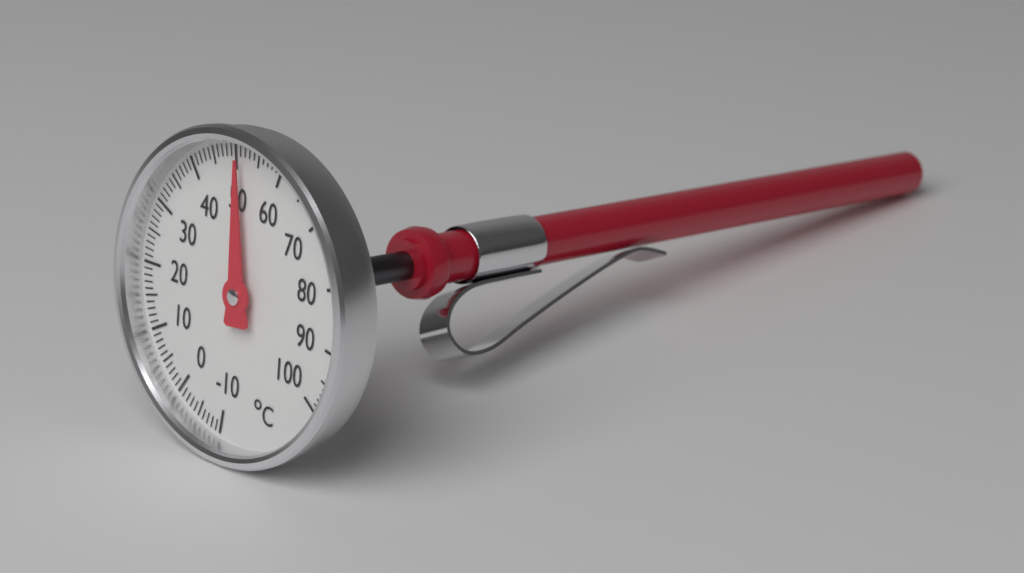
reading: 51 °C
